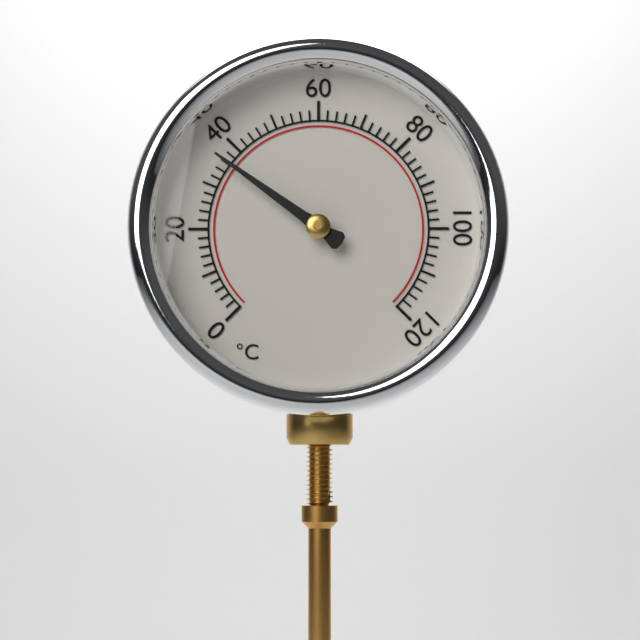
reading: 36 °C
